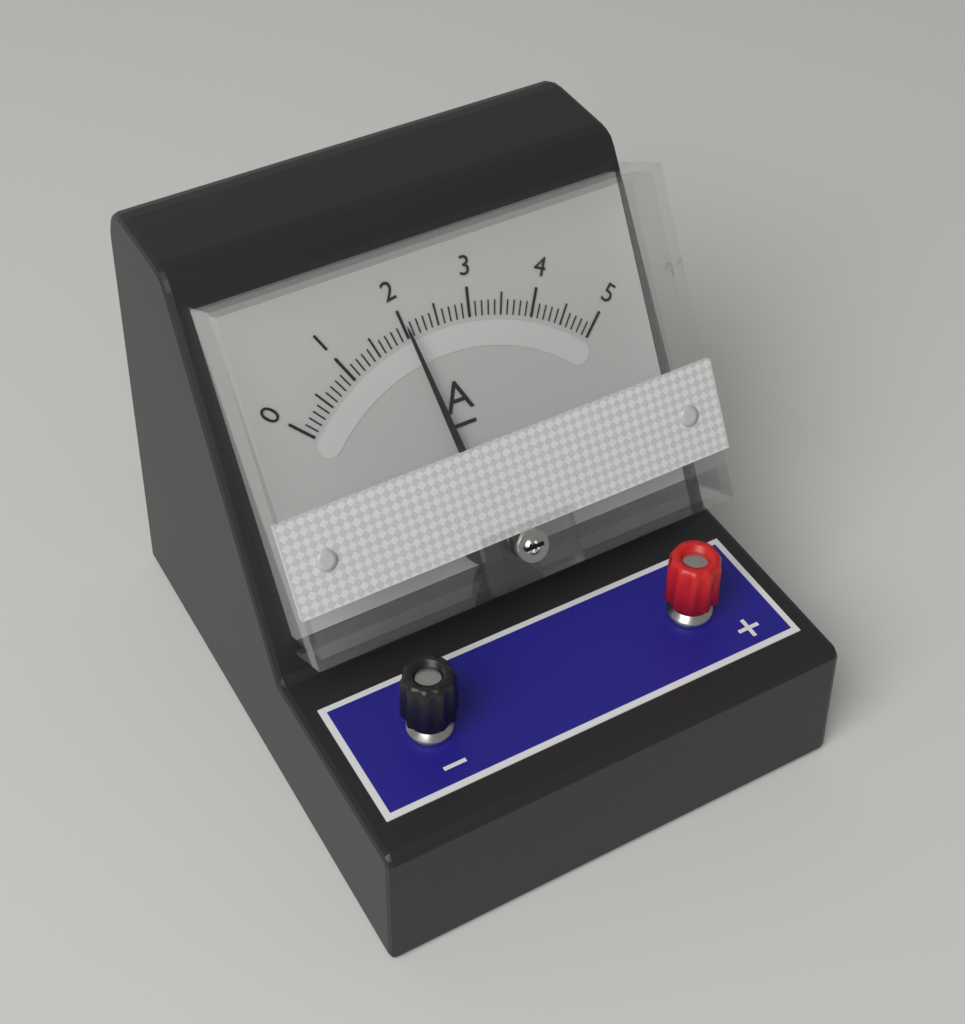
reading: 2.0 A
